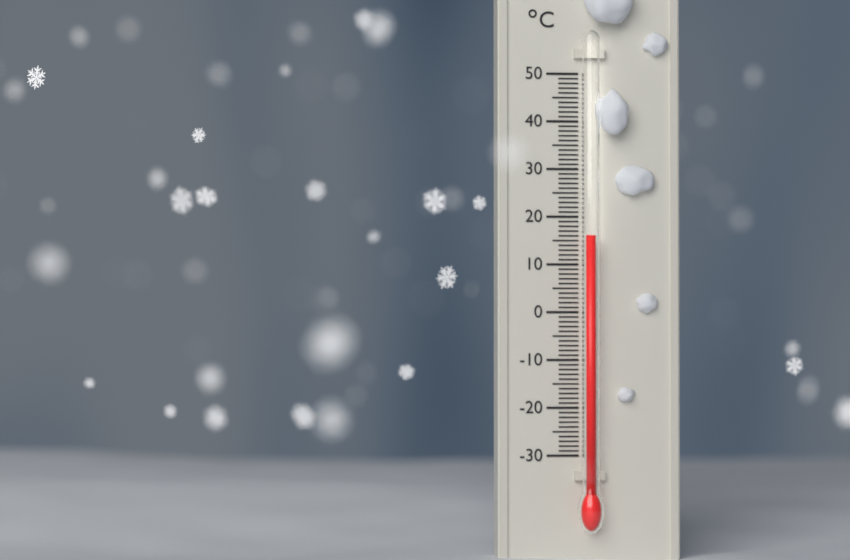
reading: 16 °C
